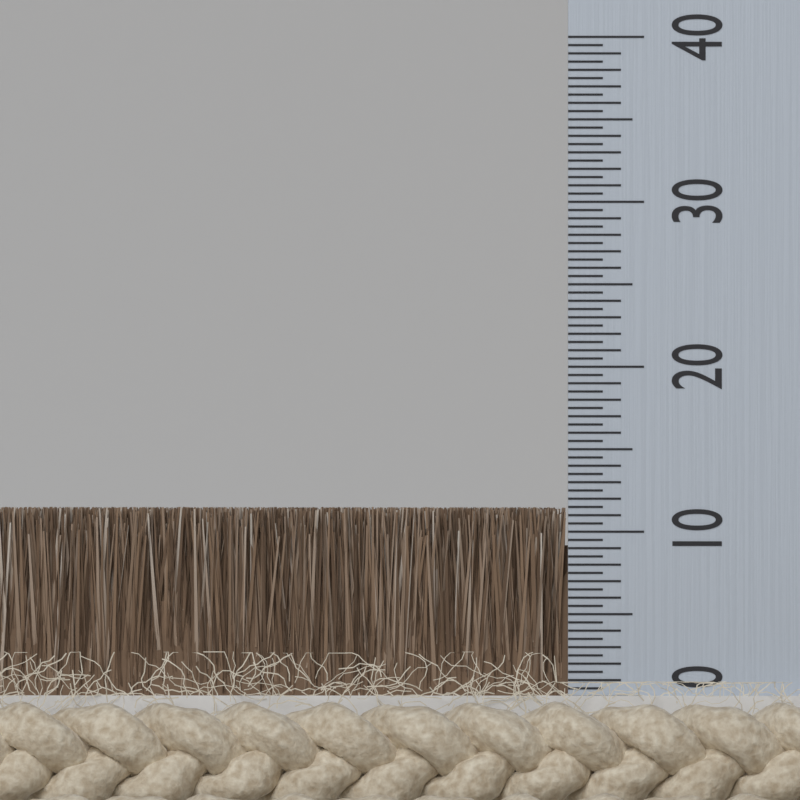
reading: 11.5 (no unit)
